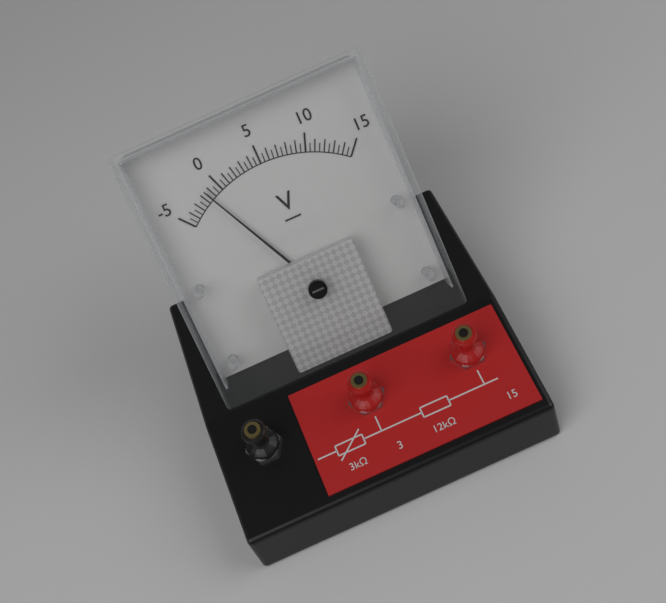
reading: -1.5 V
